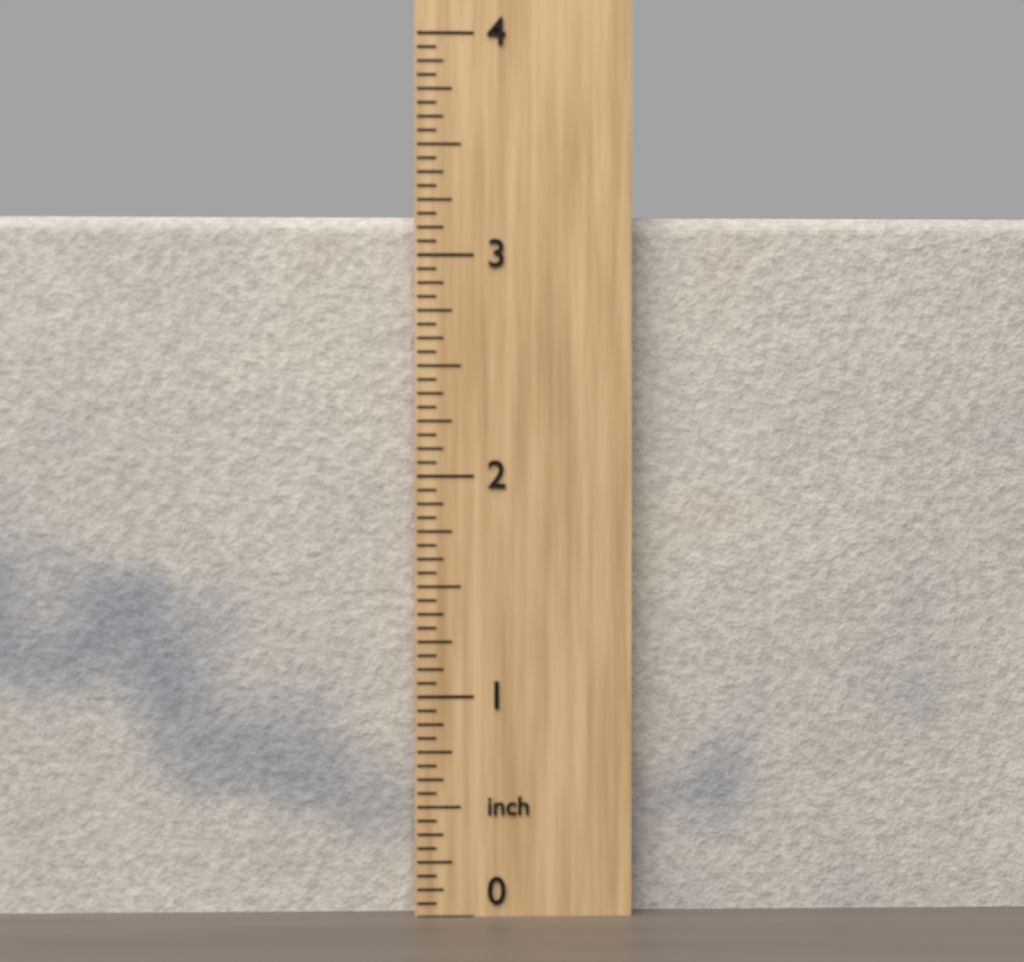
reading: 3.1875 inch
